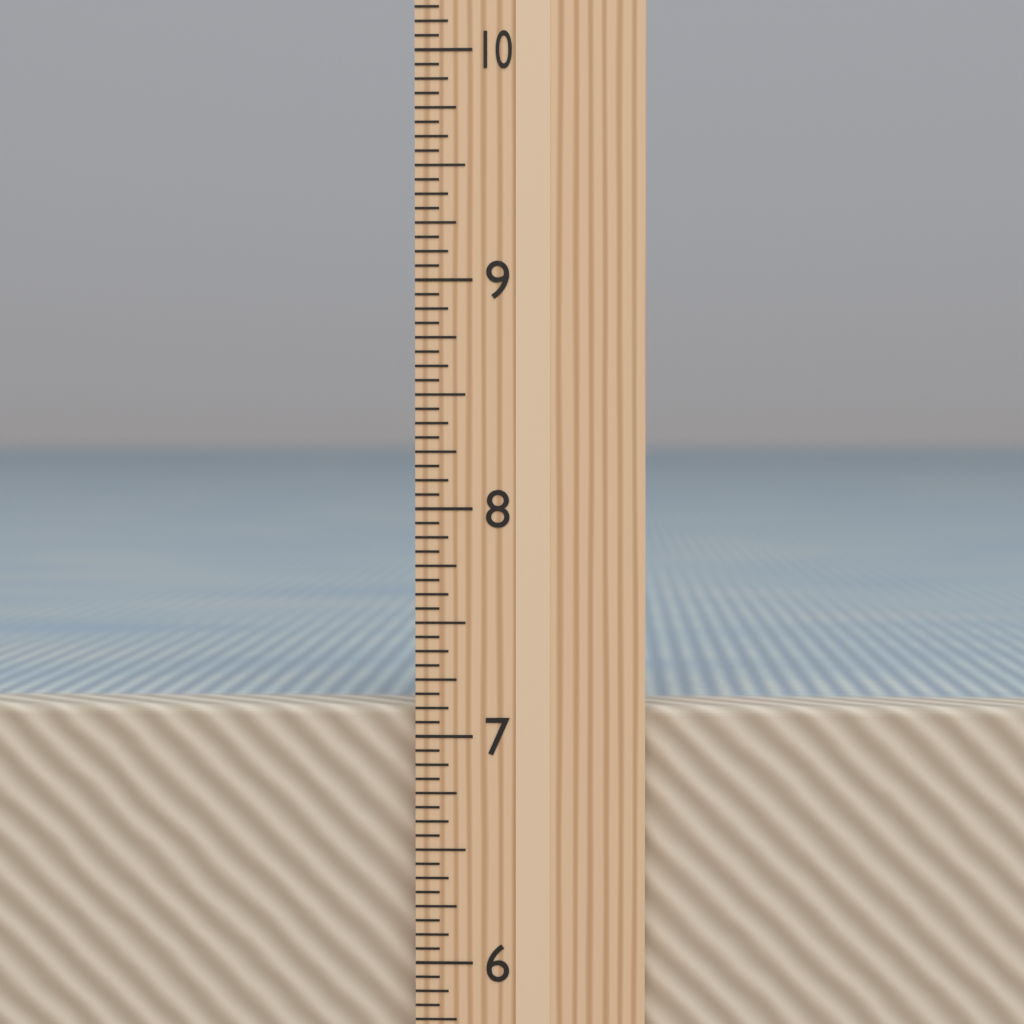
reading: 7.1250 in
